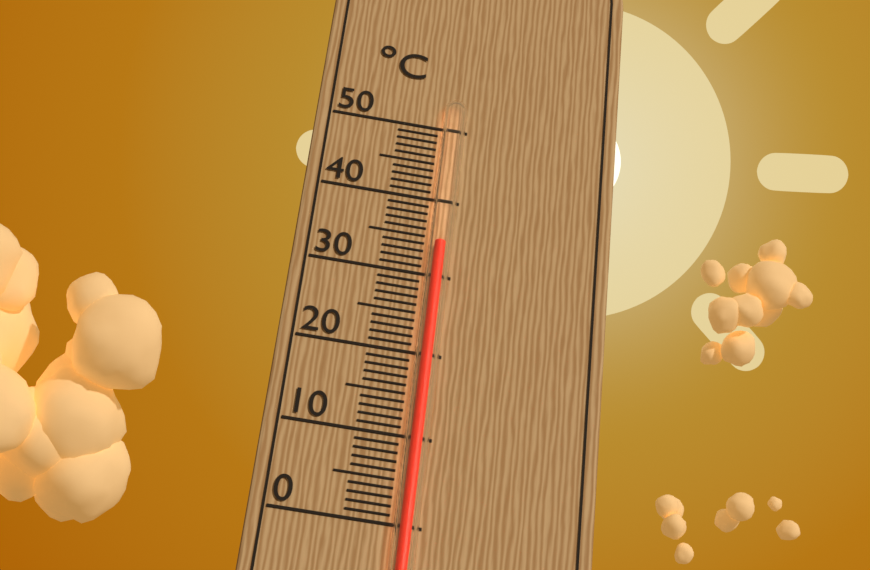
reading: 34 °C
